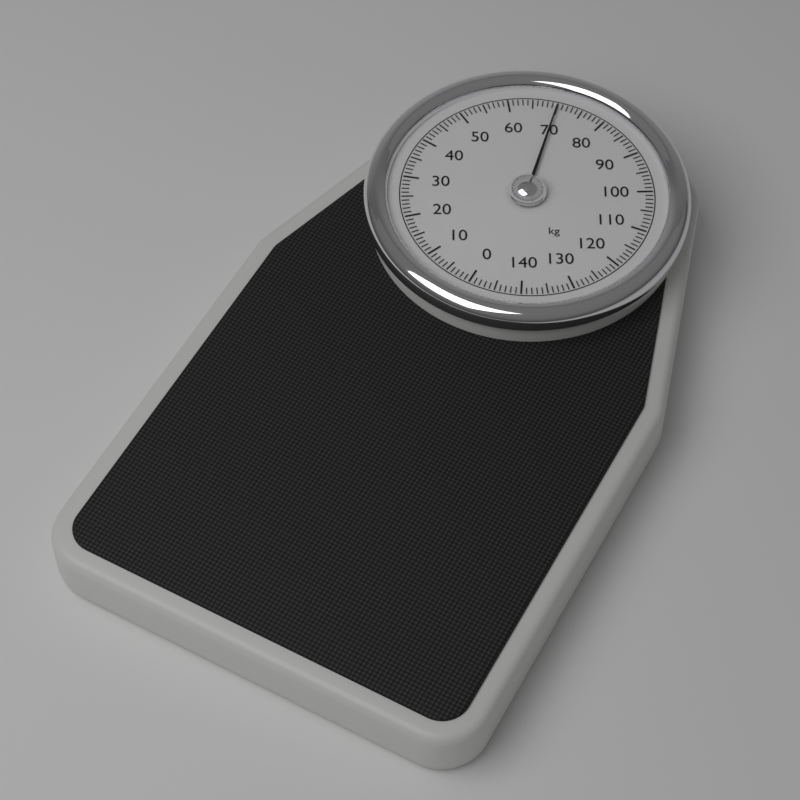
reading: 70 kg
